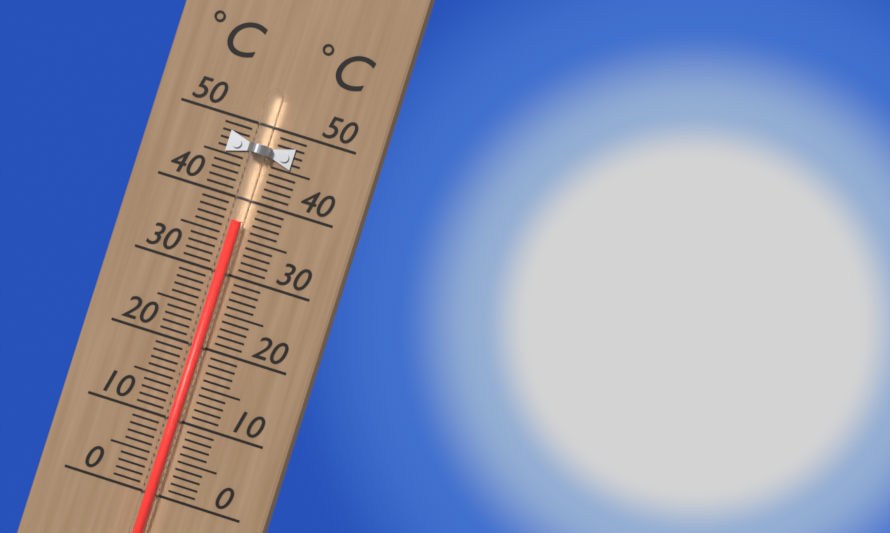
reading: 37 °C
